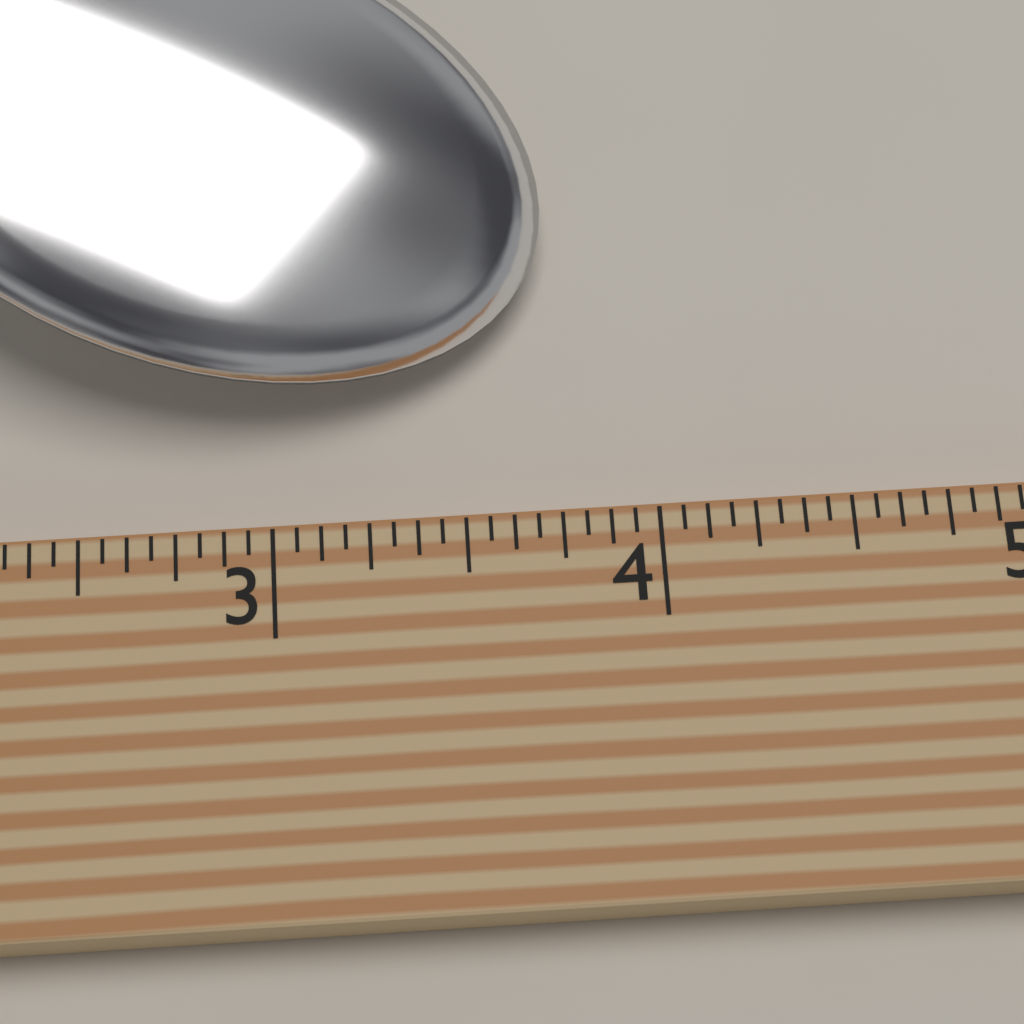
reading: 3.7500 (no unit)
